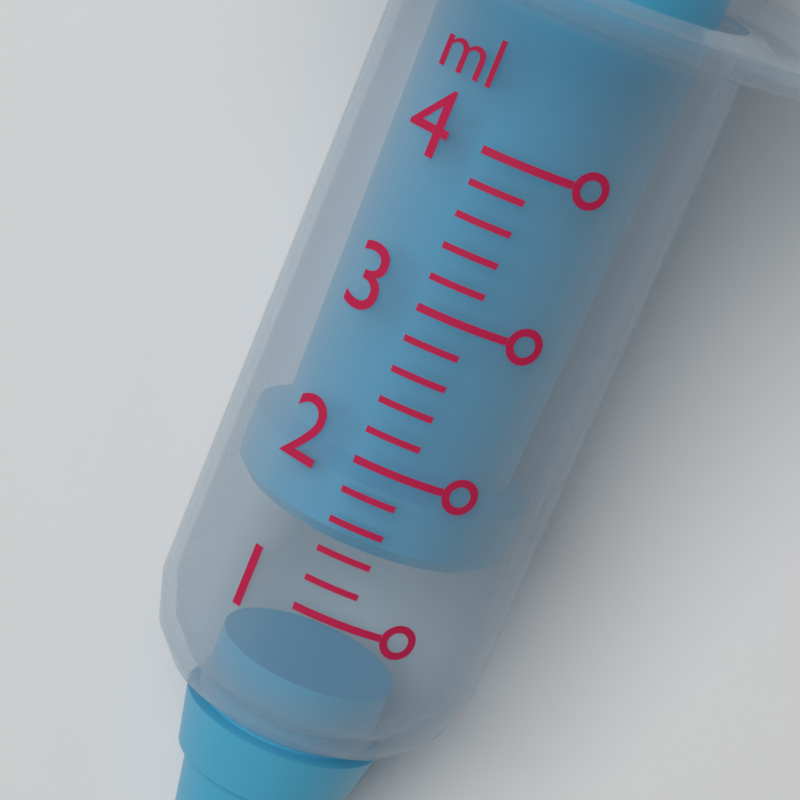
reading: 1.4 ml
